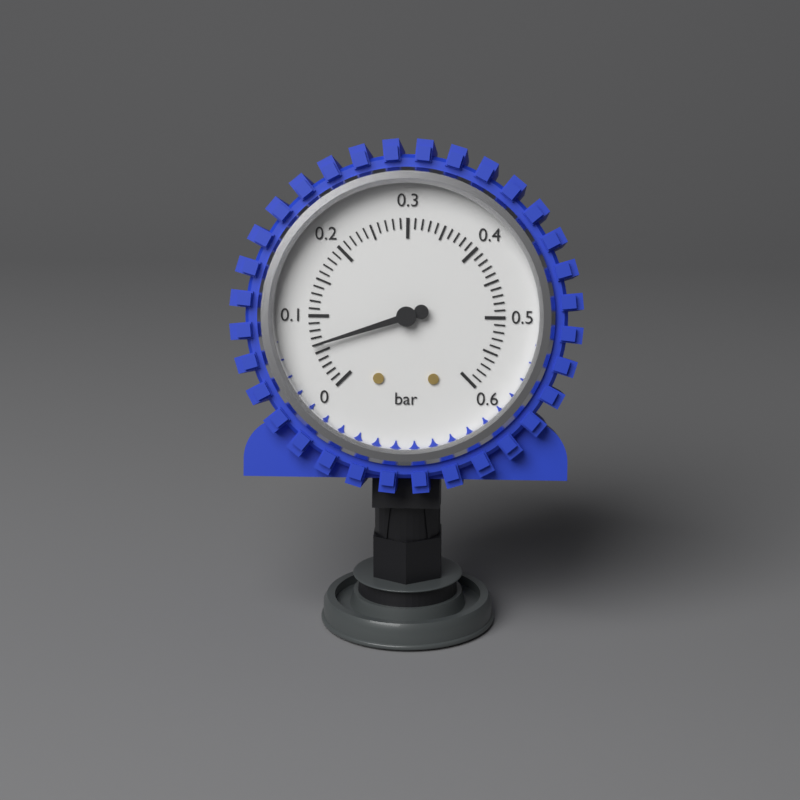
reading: 0.06 bar
